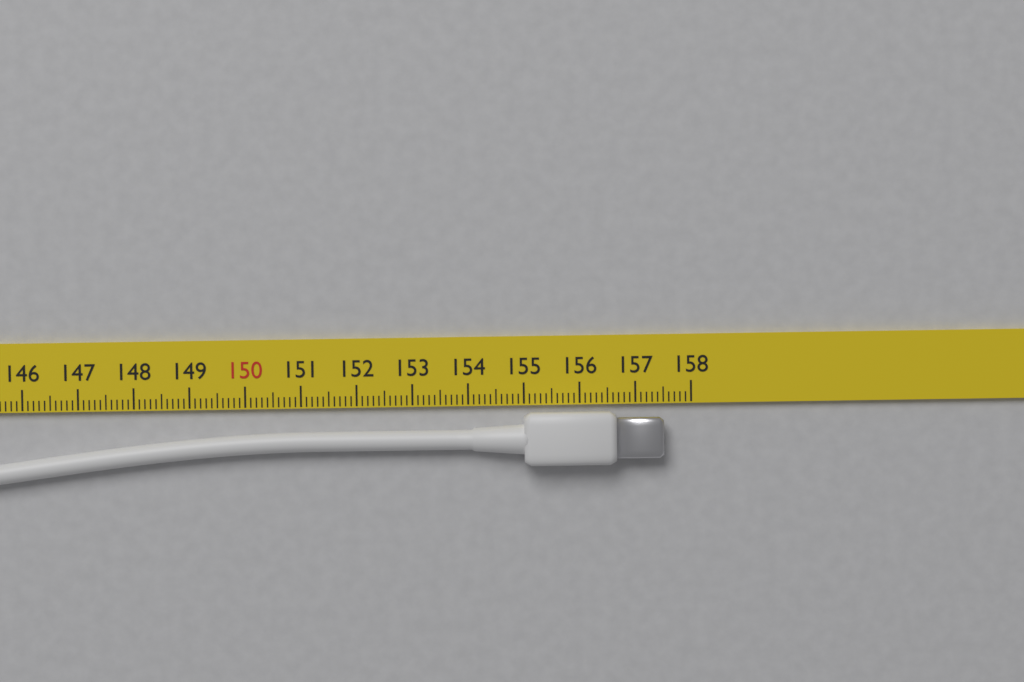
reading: 157.5 cm
